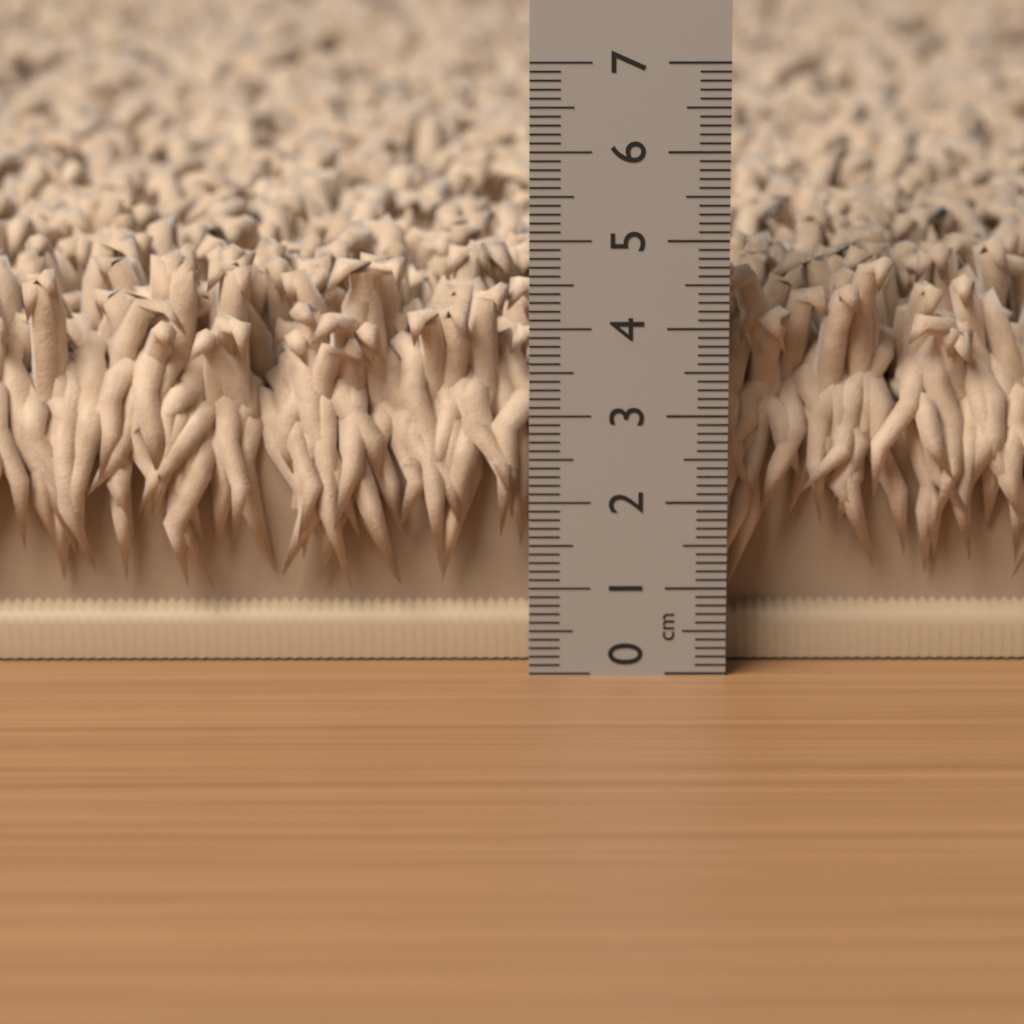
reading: 4.7 cm
